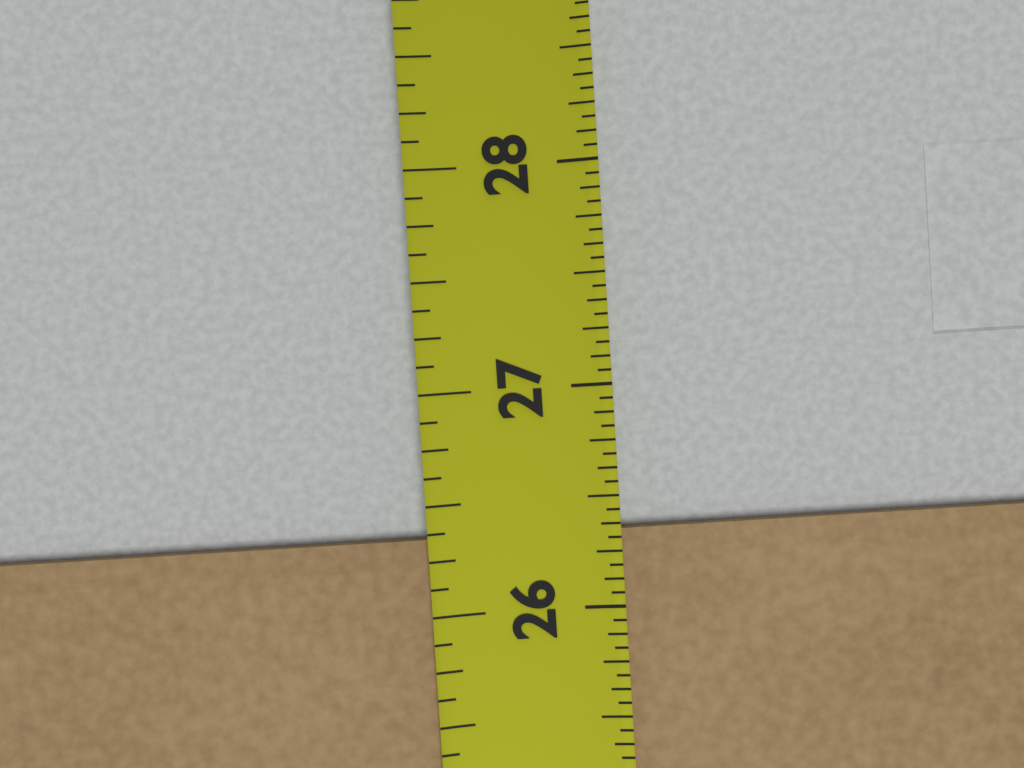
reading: 26.3750 in
